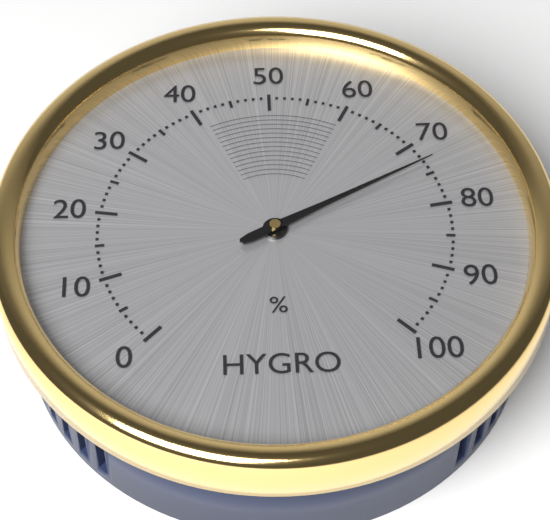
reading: 73 %
